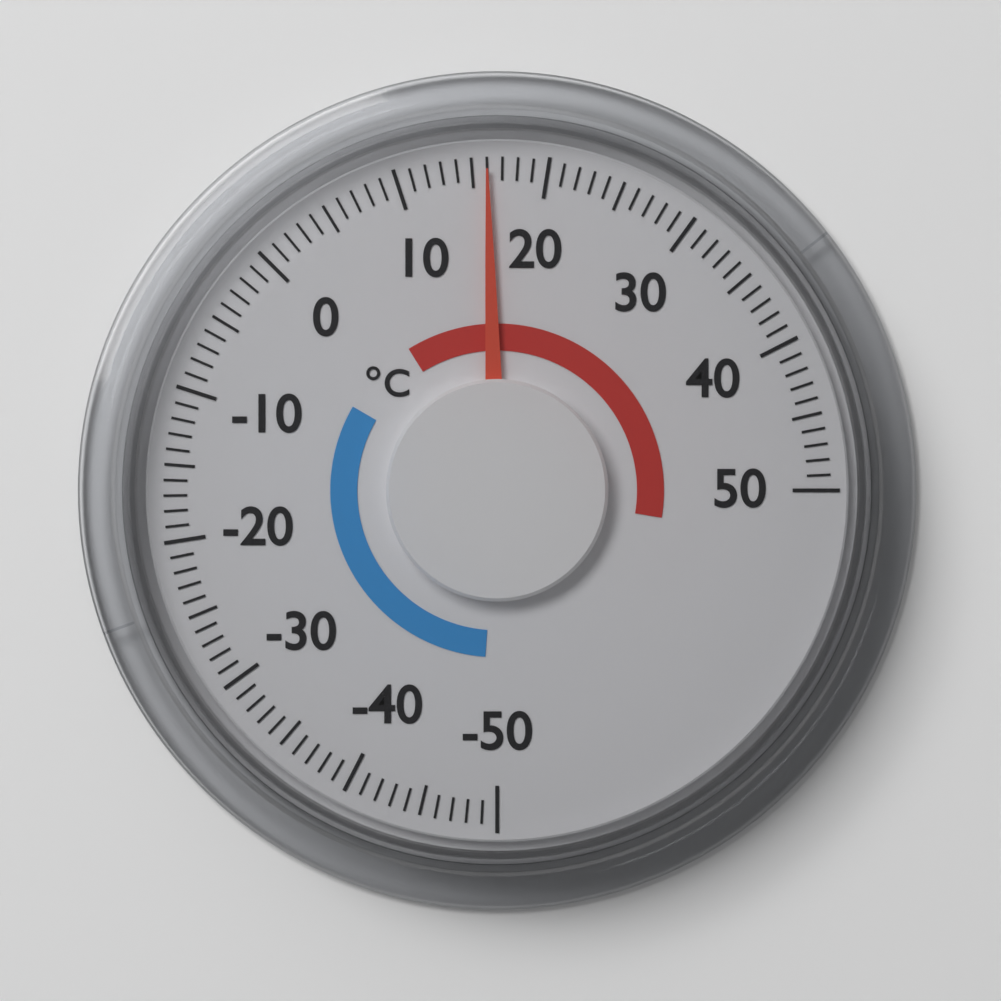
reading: 16 °C
